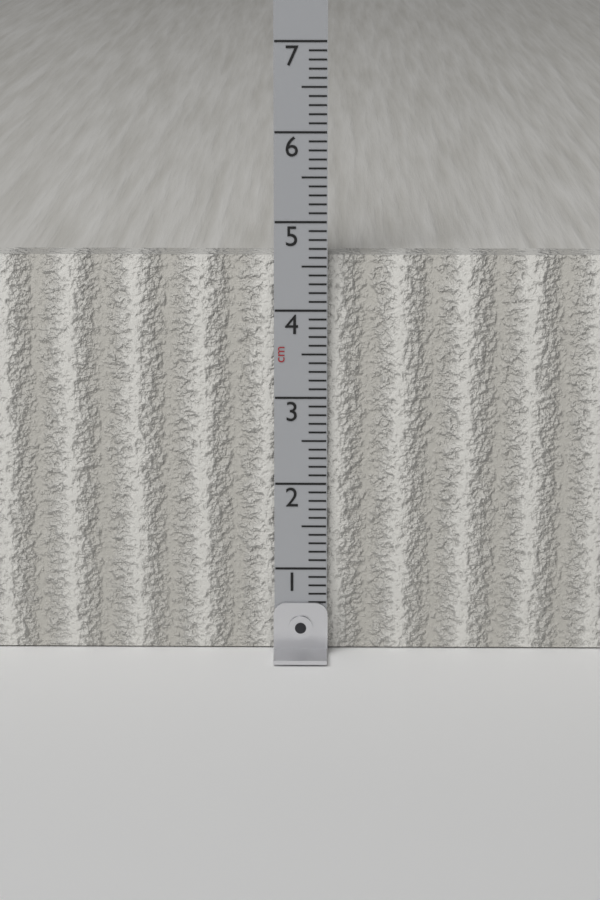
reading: 4.6 cm
